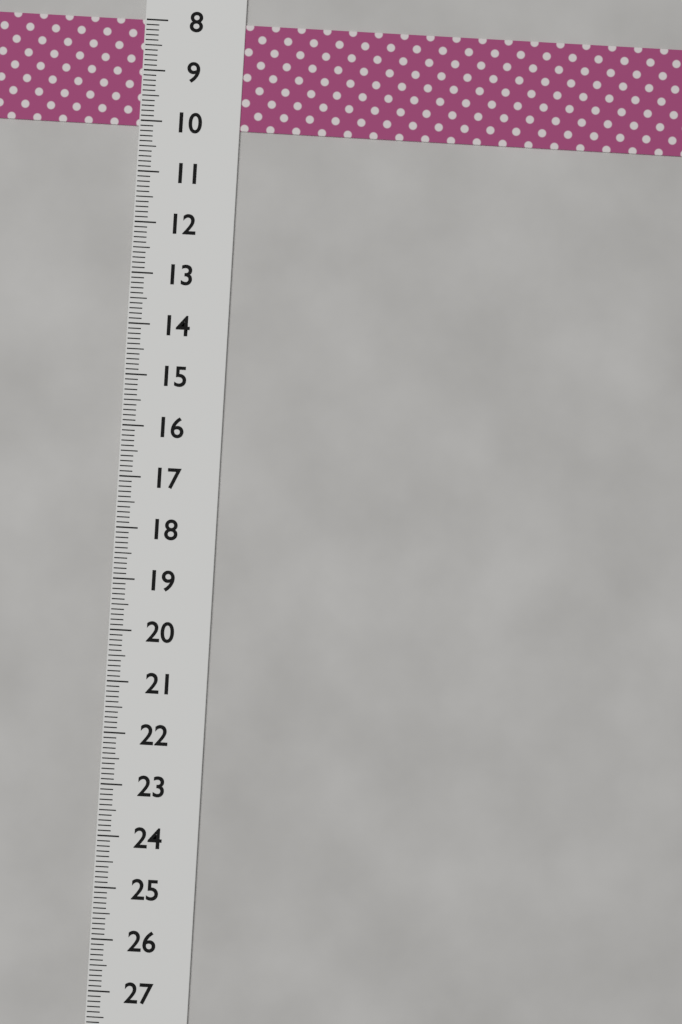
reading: 10.1 (no unit)
